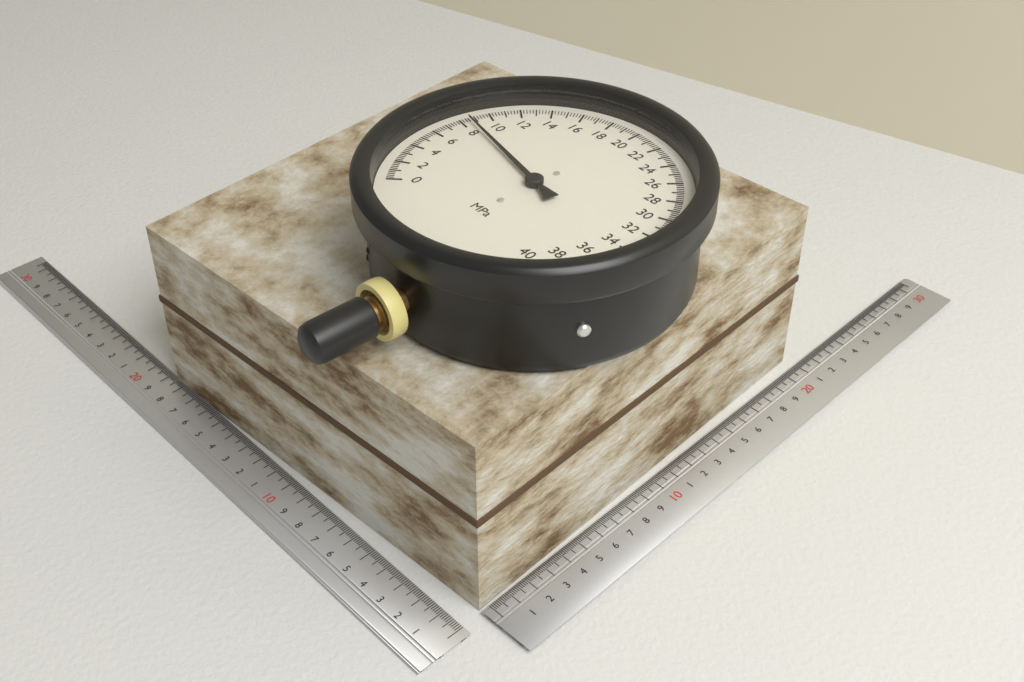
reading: 8.6 MPa
